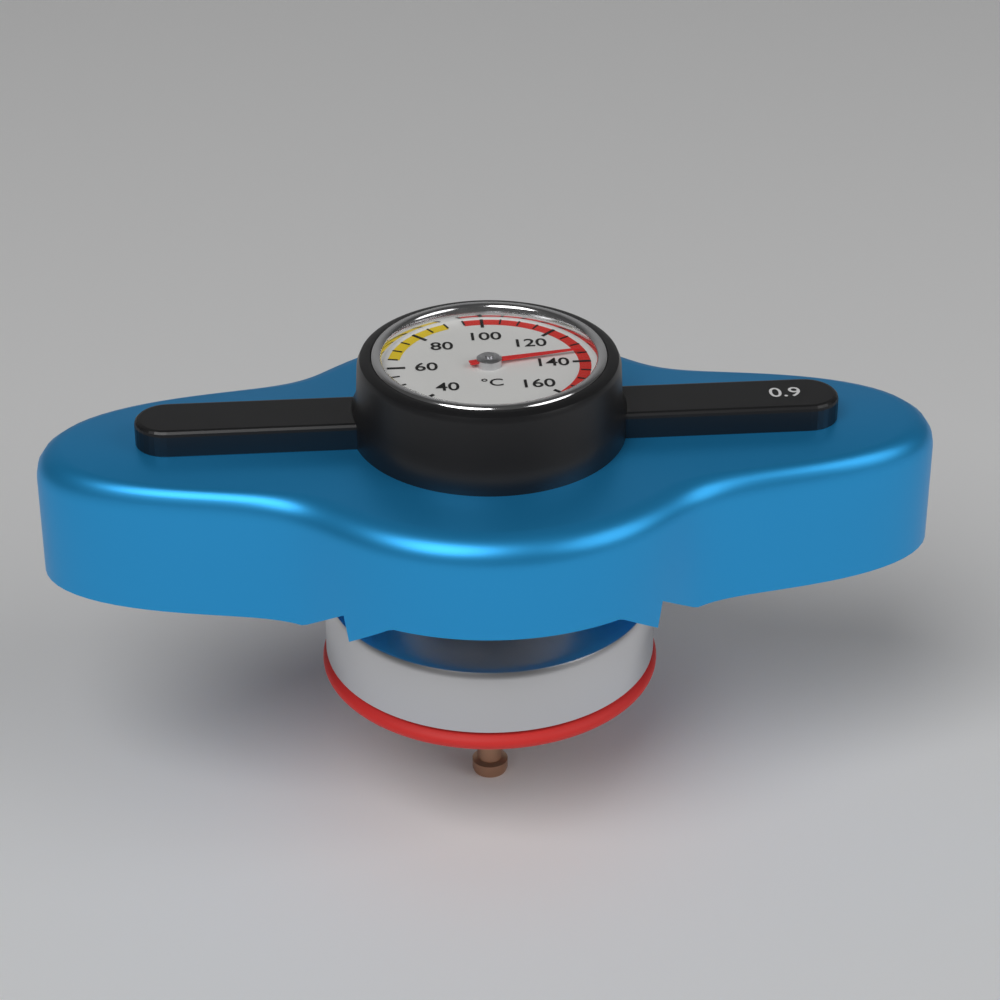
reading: 135 °C
